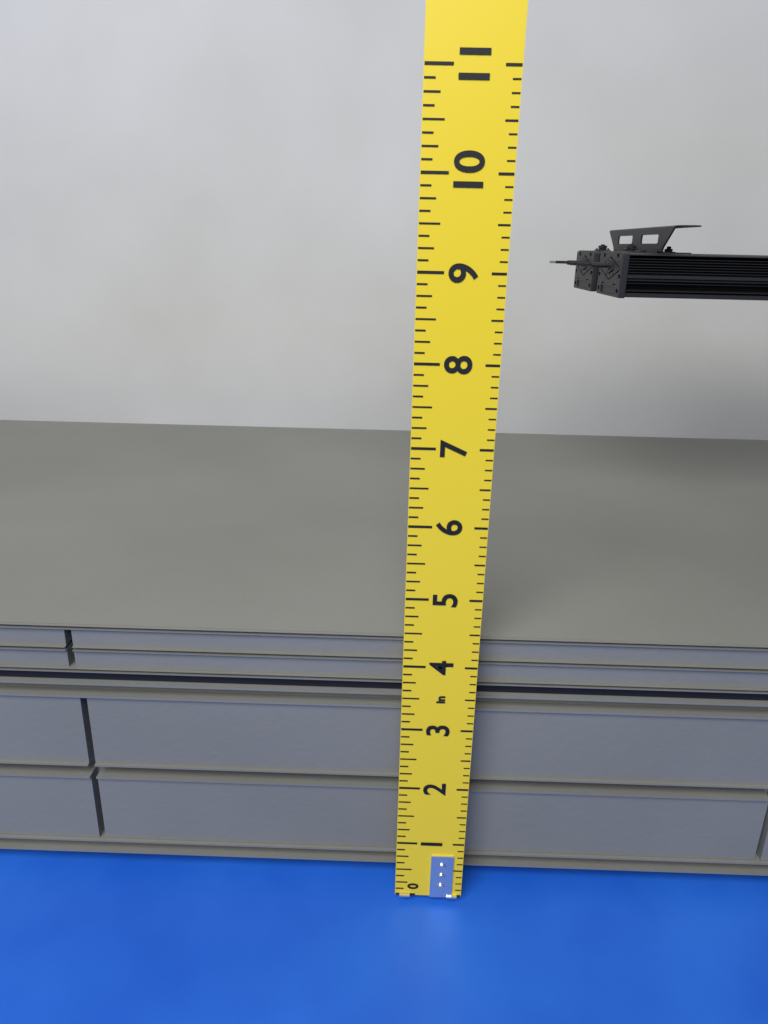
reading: 4.250 in
